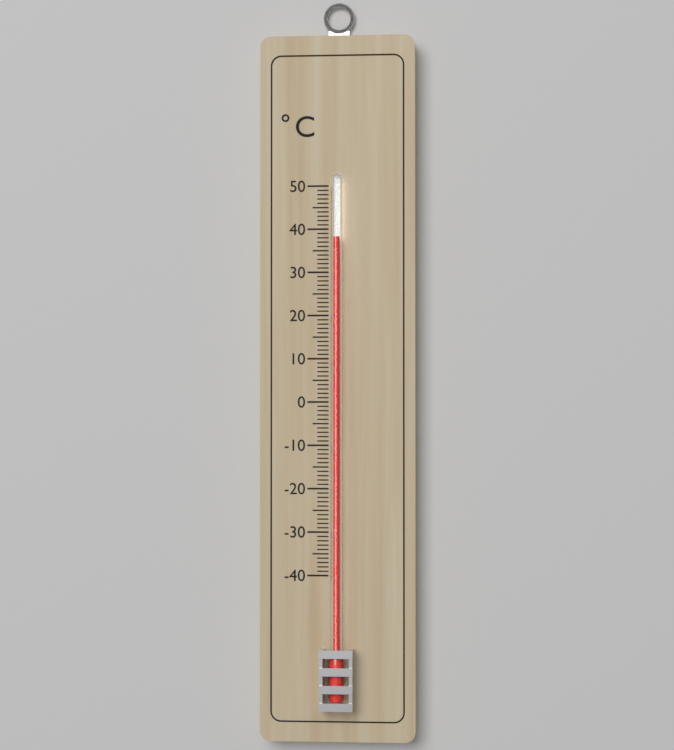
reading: 38 °C
